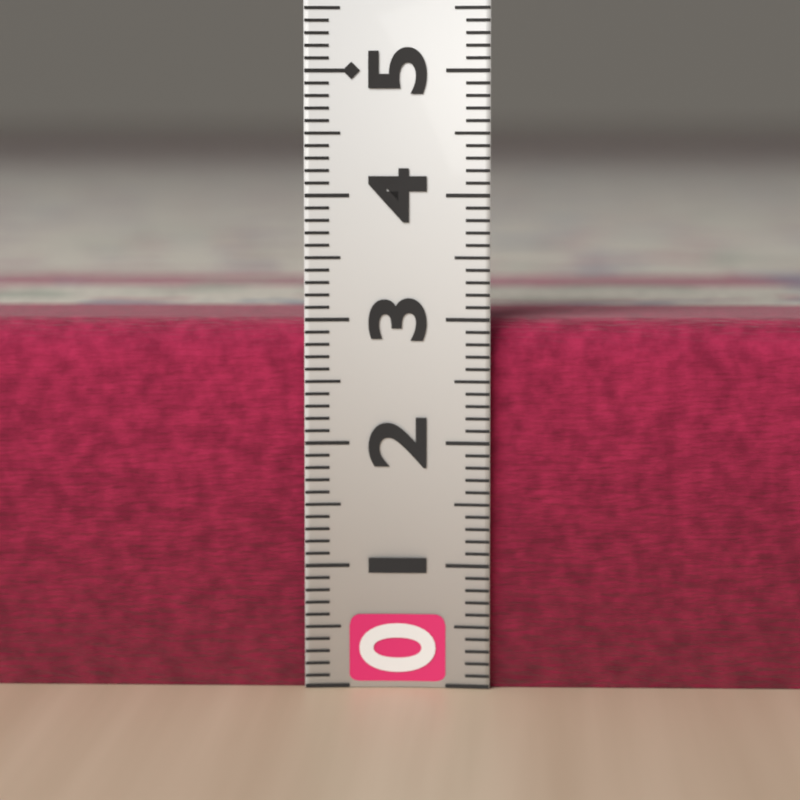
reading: 3.0 (no unit)
